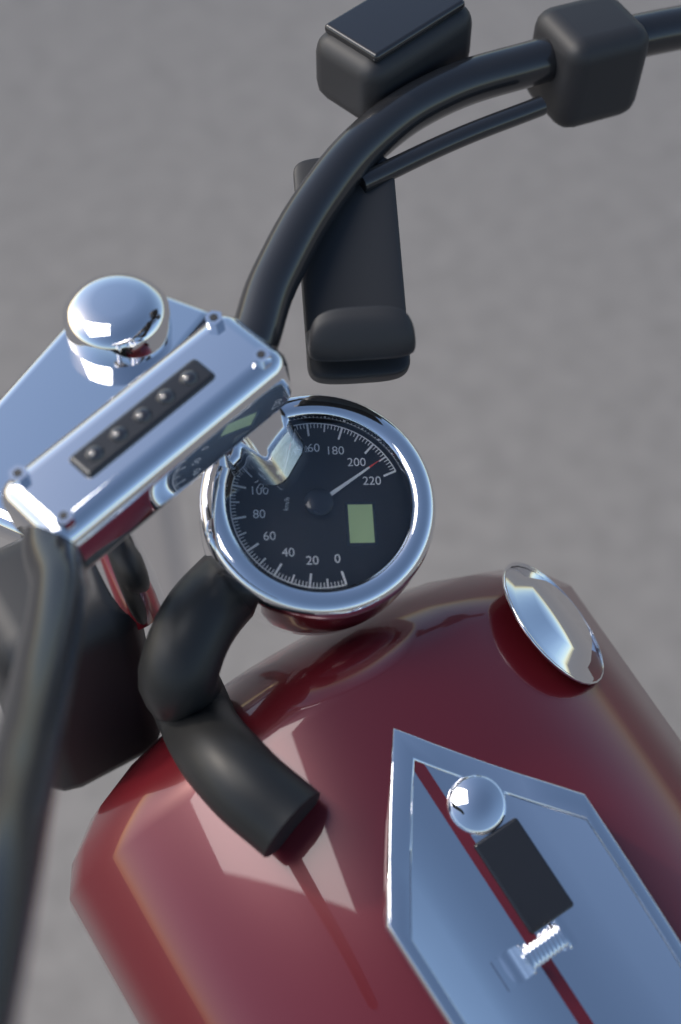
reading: 210 km/h
